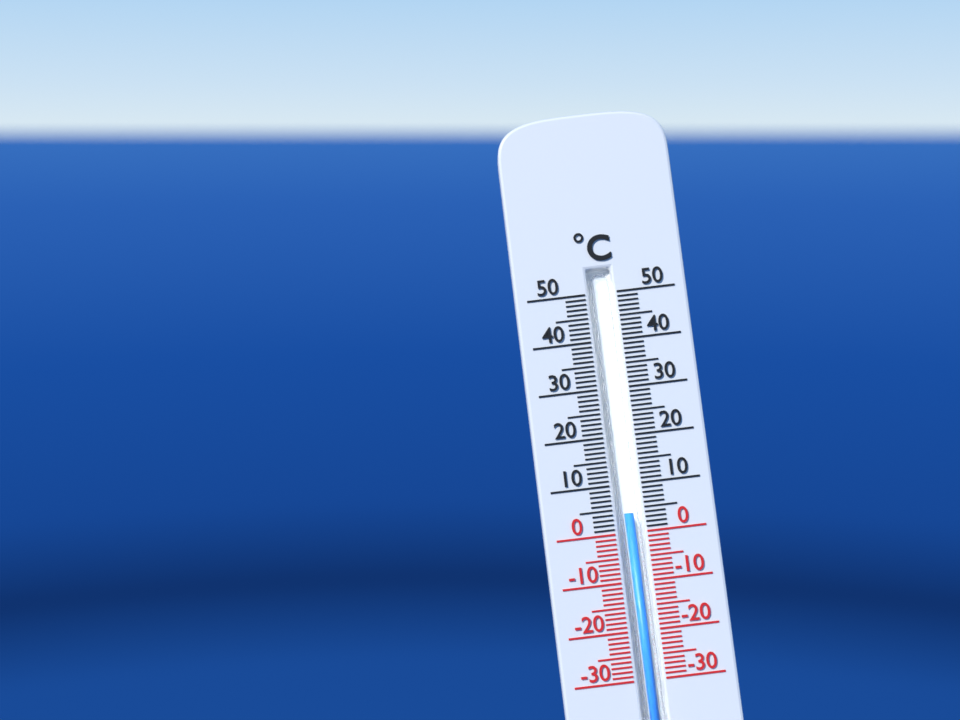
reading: 4 °C
